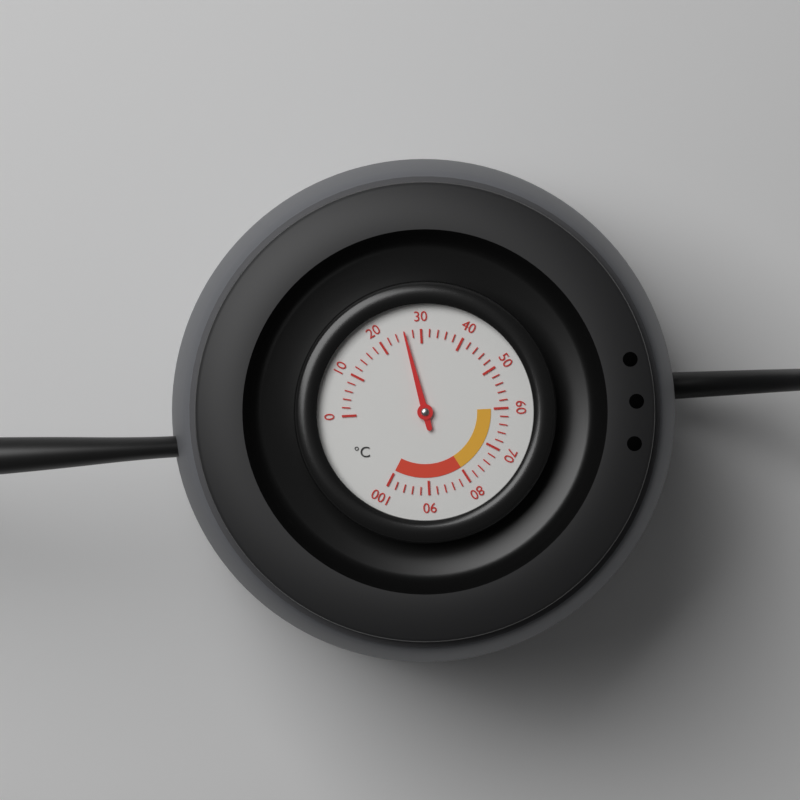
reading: 26 °C
